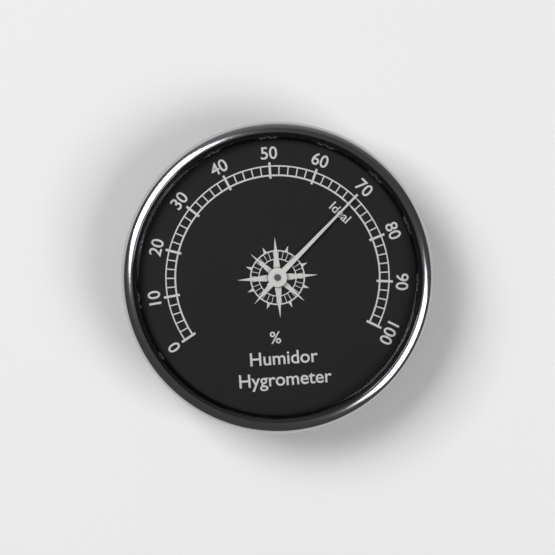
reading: 70 %
